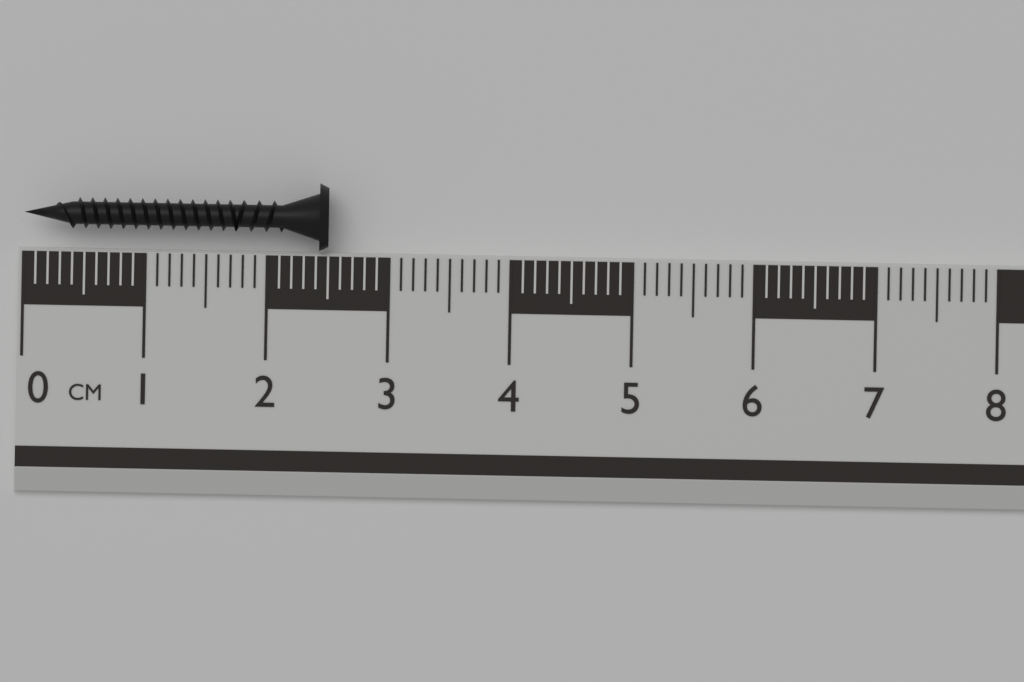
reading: 2.5 cm
